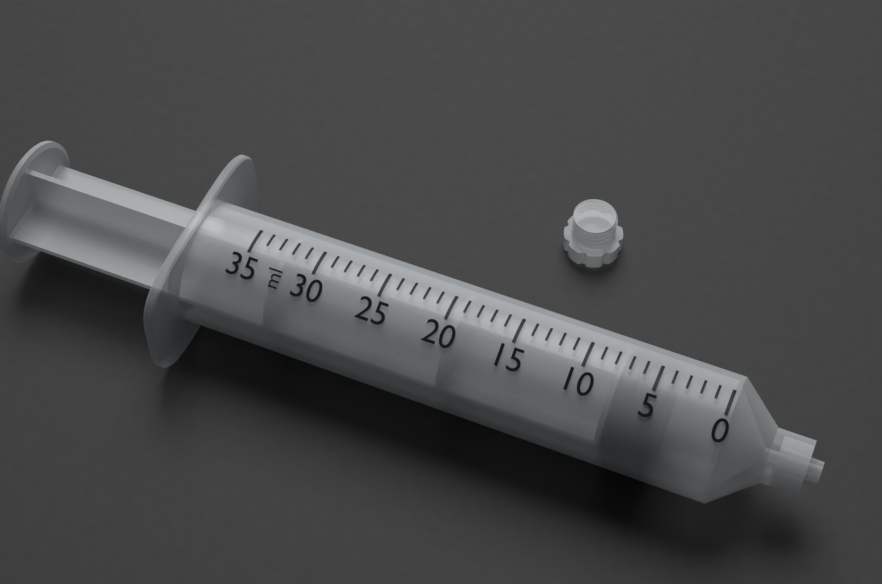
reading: 4 ml
